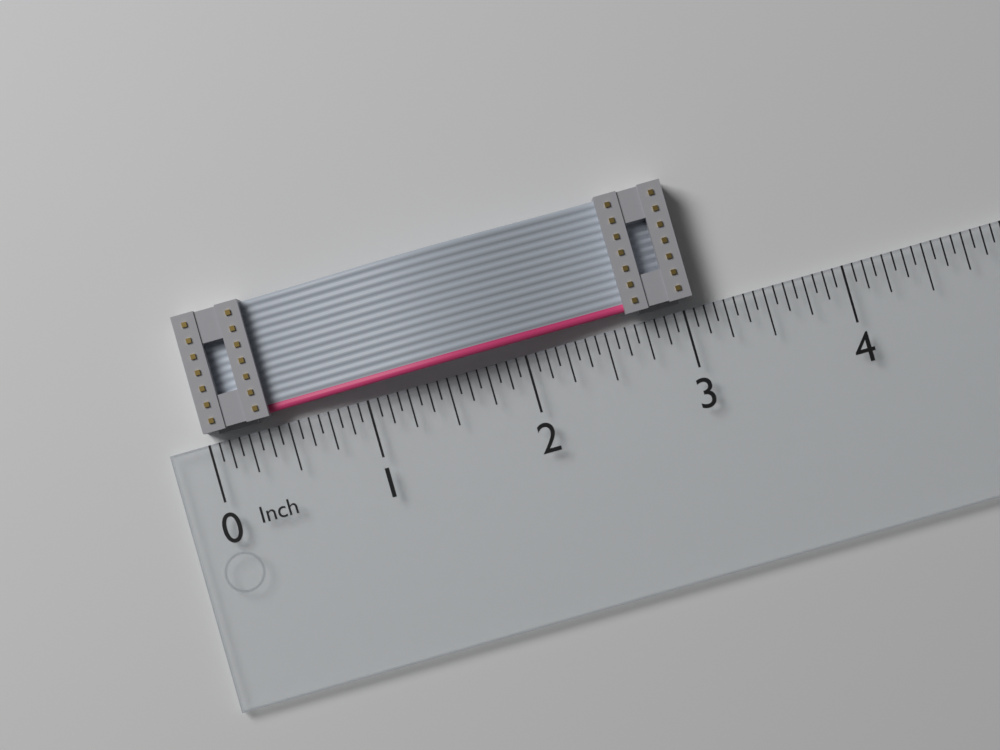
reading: 3.0625 in
